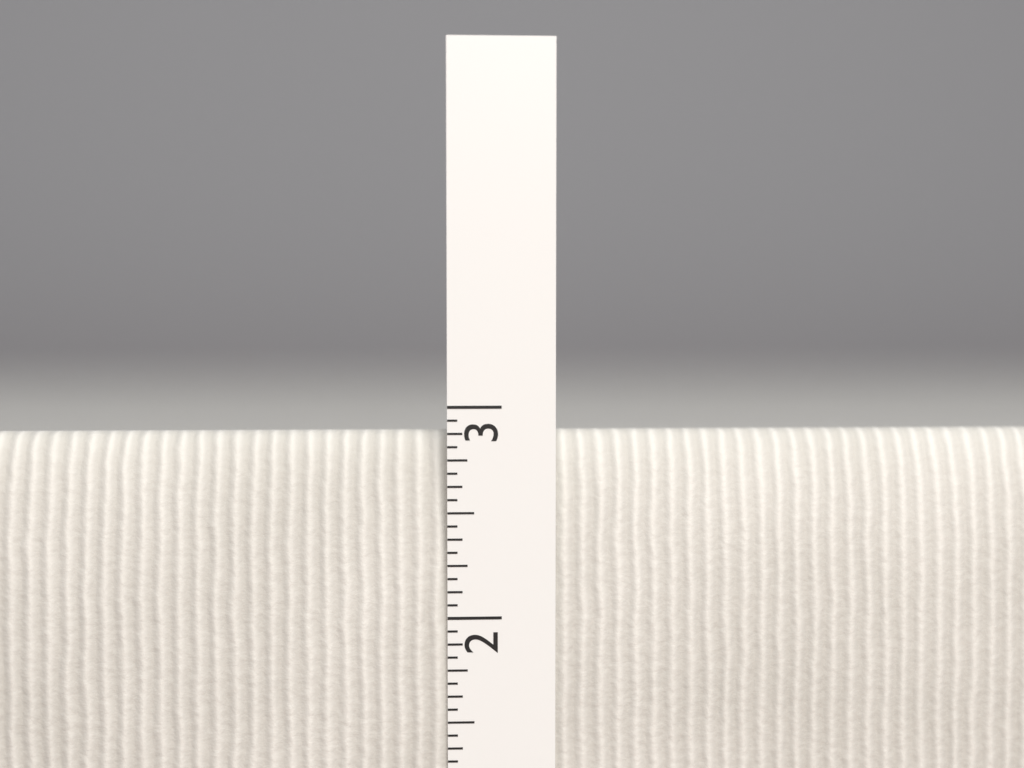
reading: 2.8750 in
